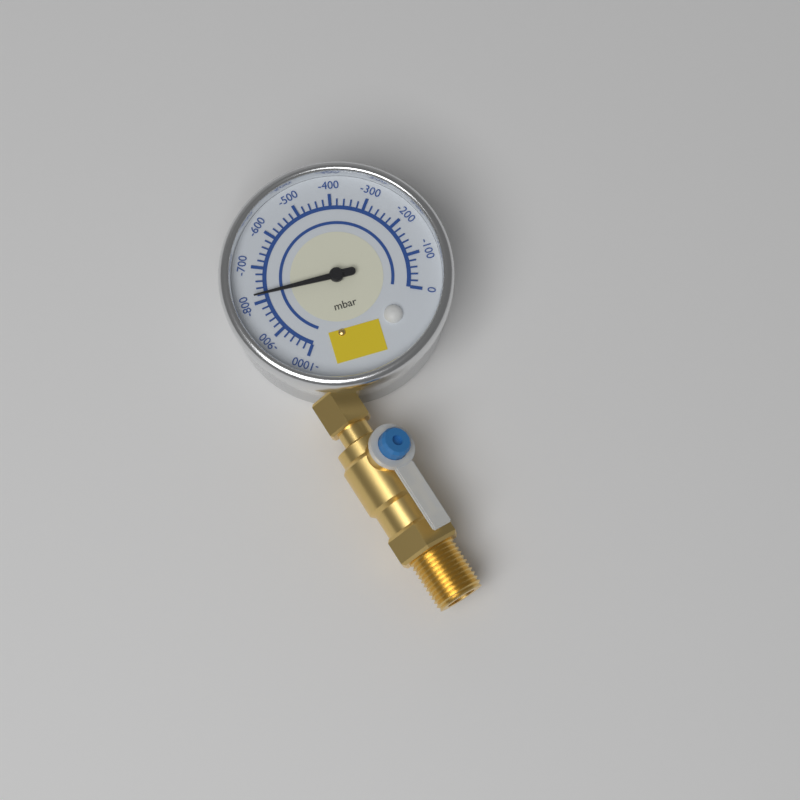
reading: -780 mbar
